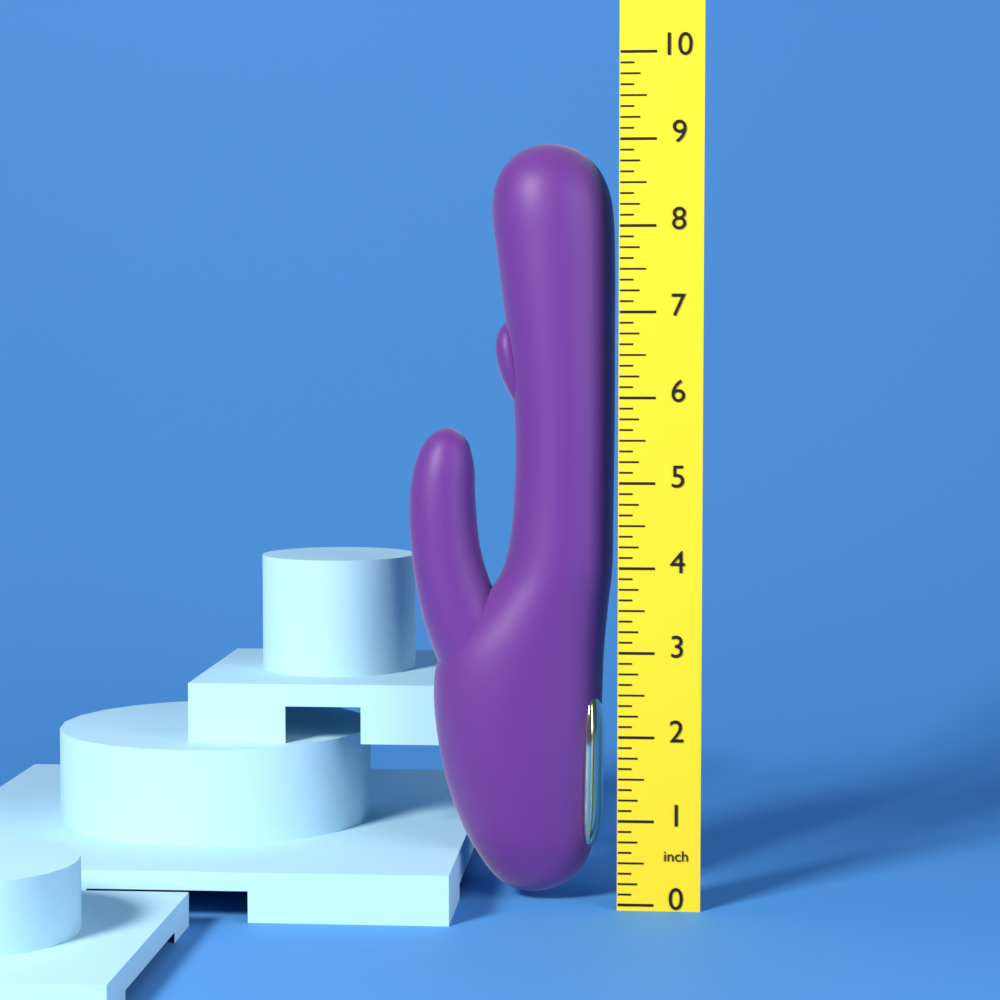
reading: 9.000 inch
